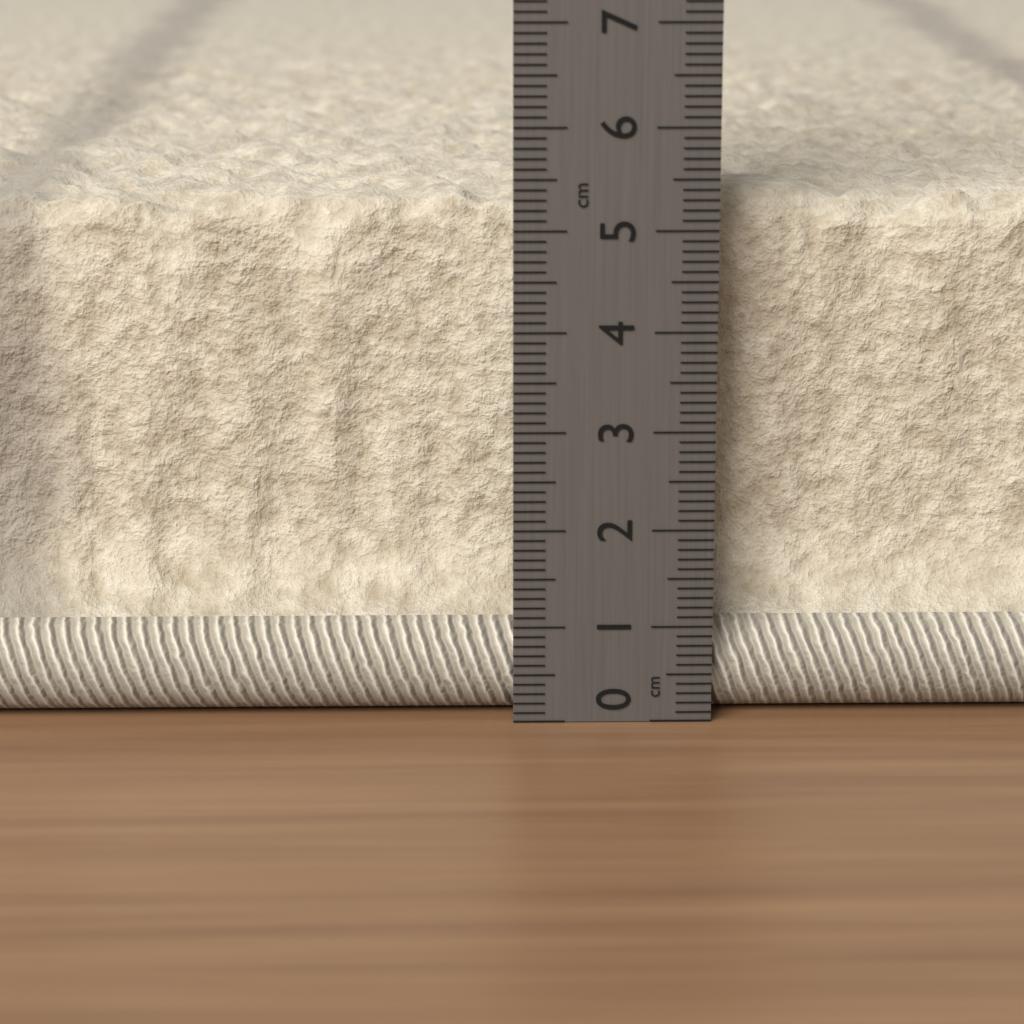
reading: 5.3 cm
